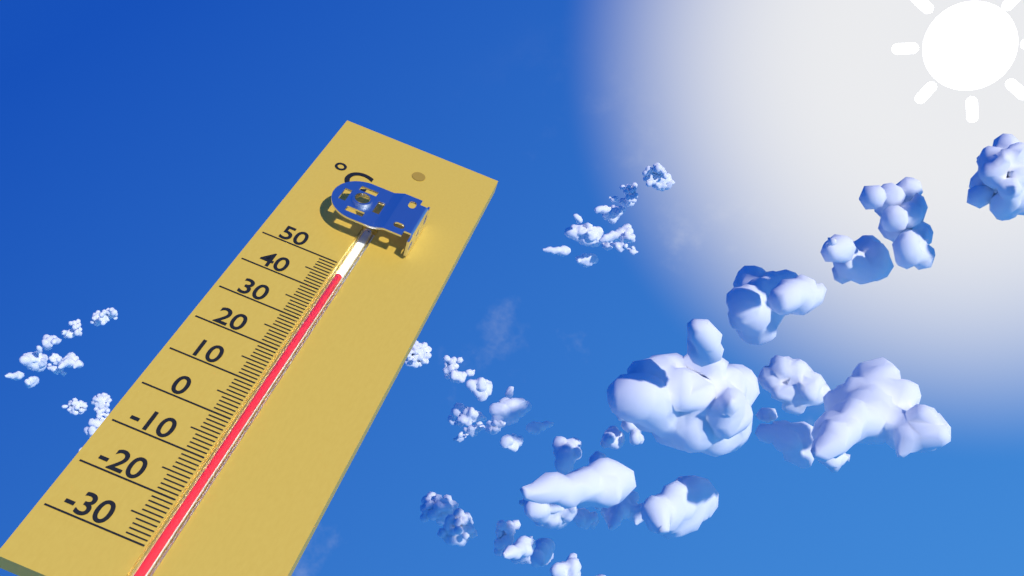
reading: 46 °C
